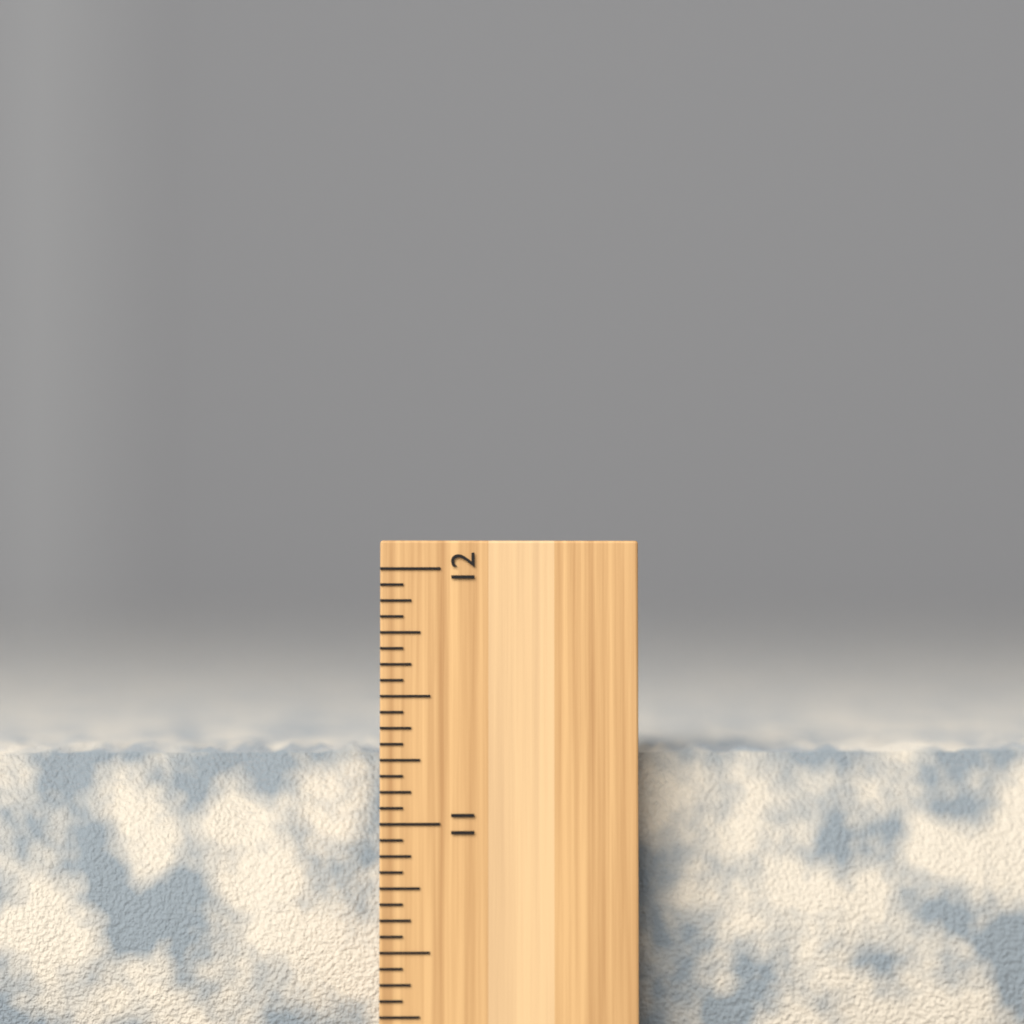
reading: 11.3125 inch
